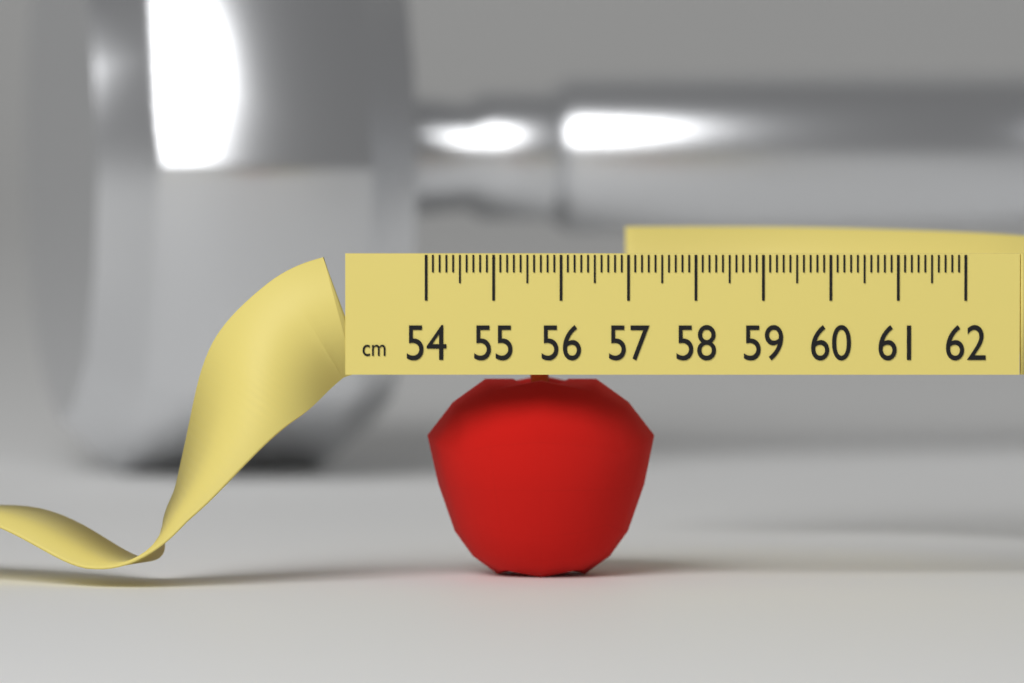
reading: 57.4 cm
